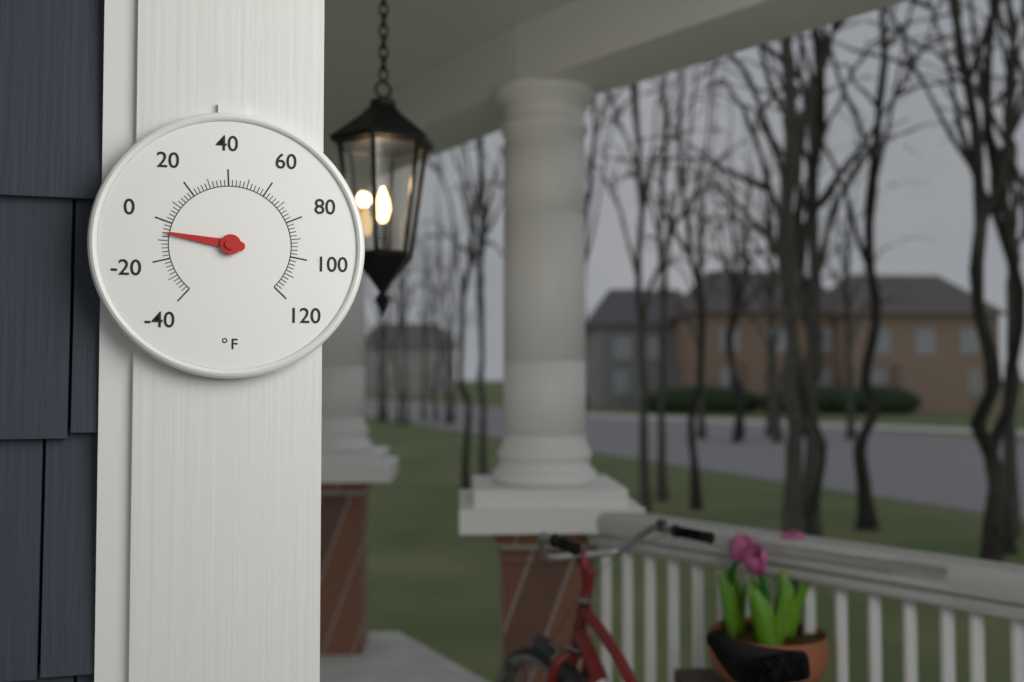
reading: -6 °F
